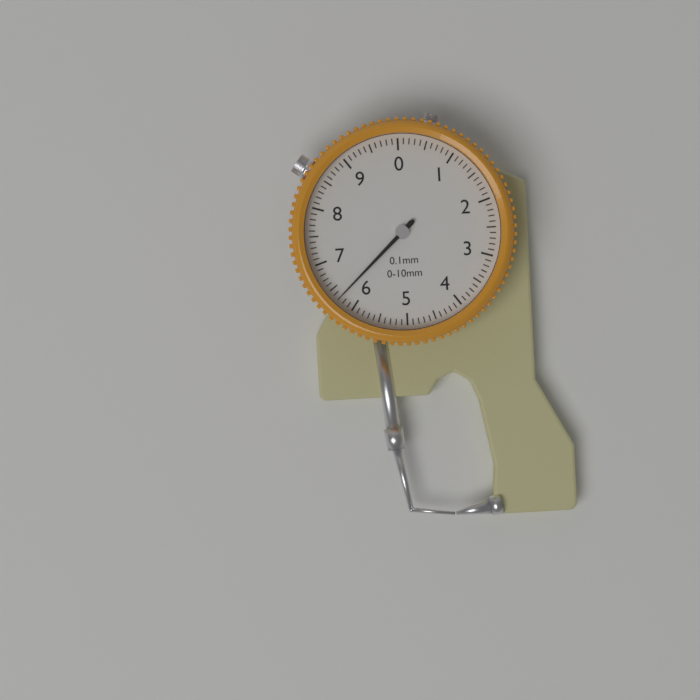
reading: 6.3 mm
